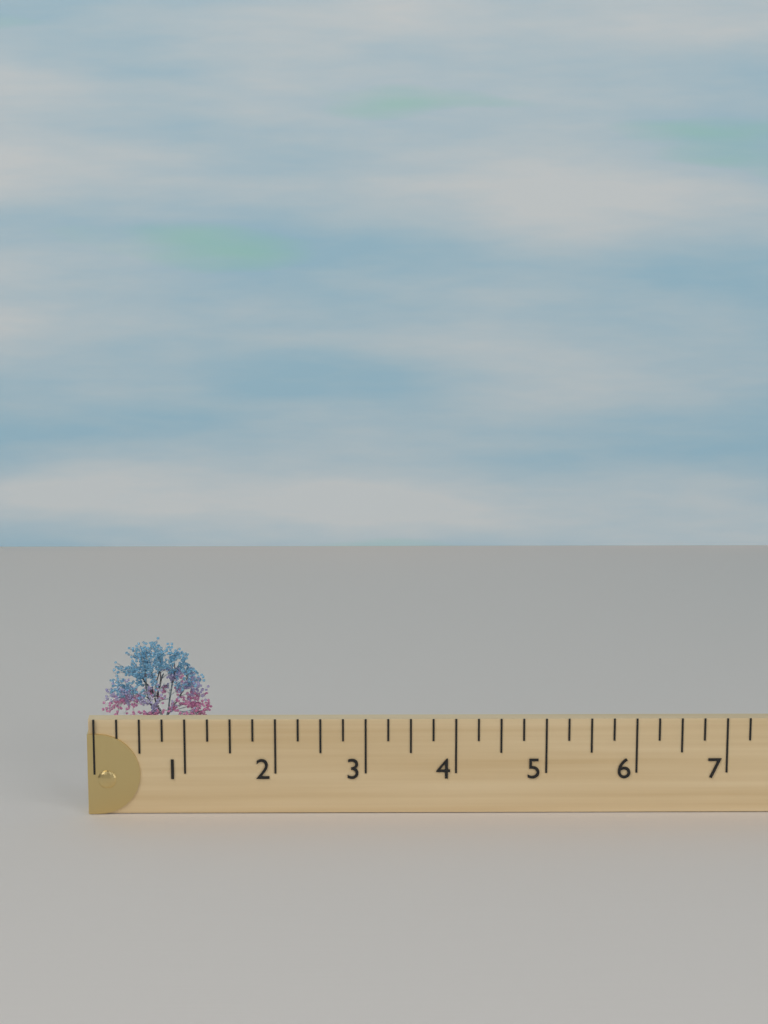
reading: 1.25 (no unit)
